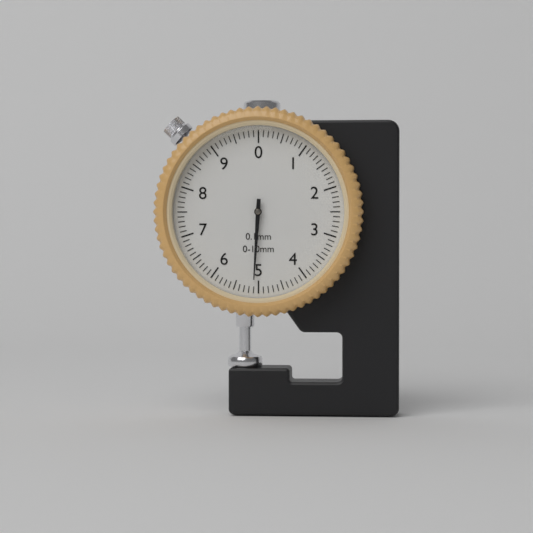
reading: 5.1 mm
